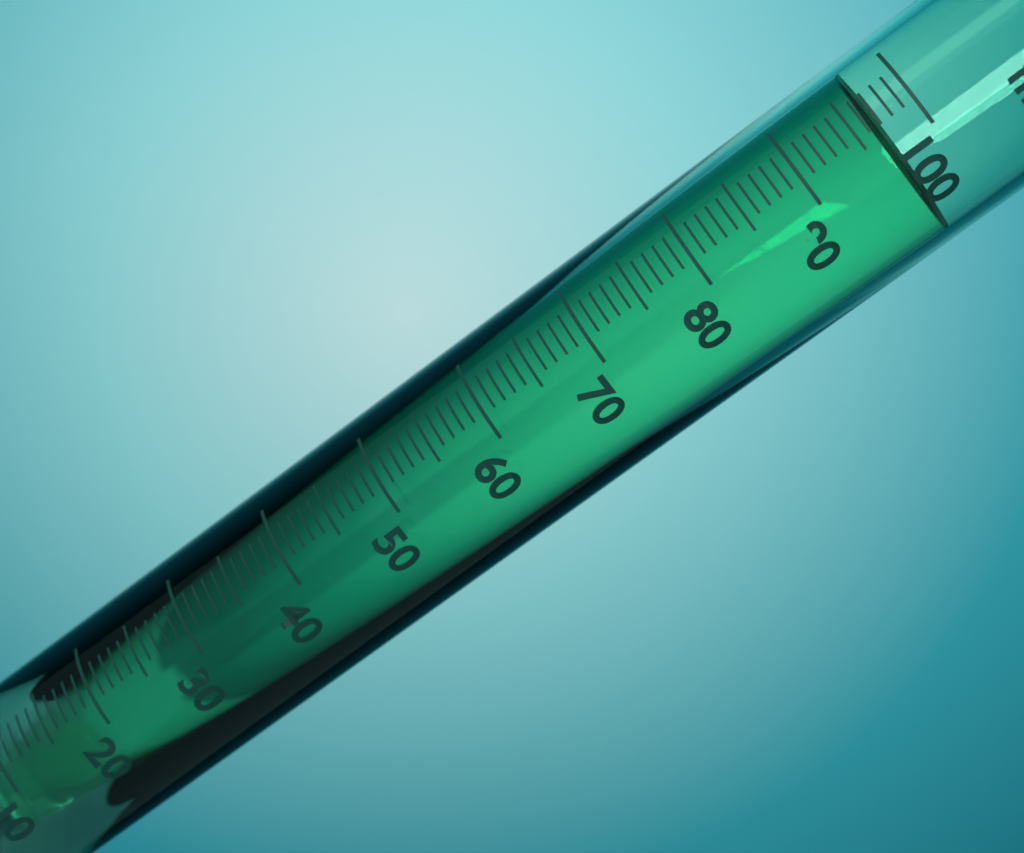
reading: 97 ml
